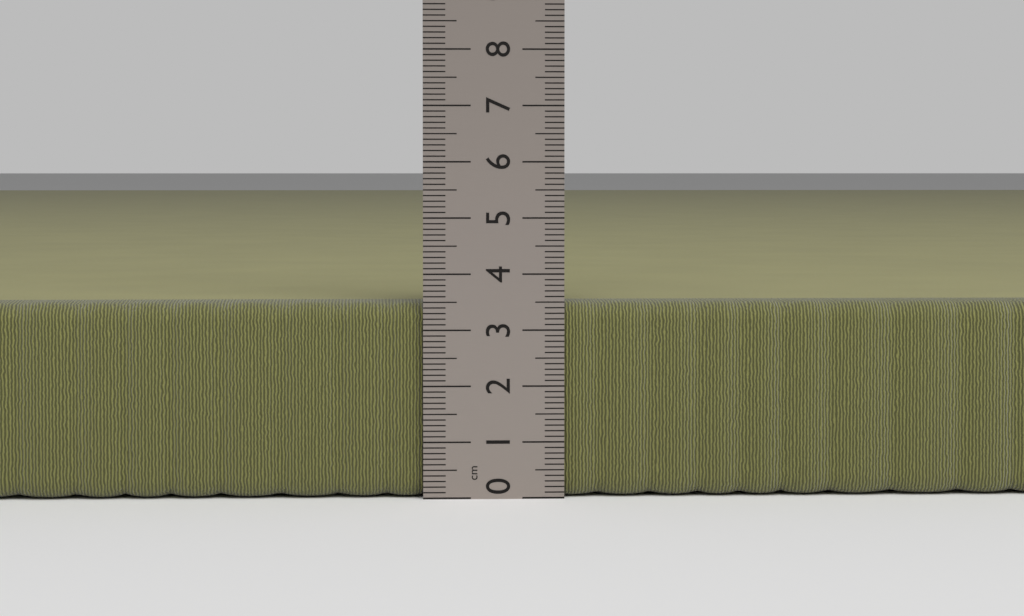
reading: 3.5 cm
